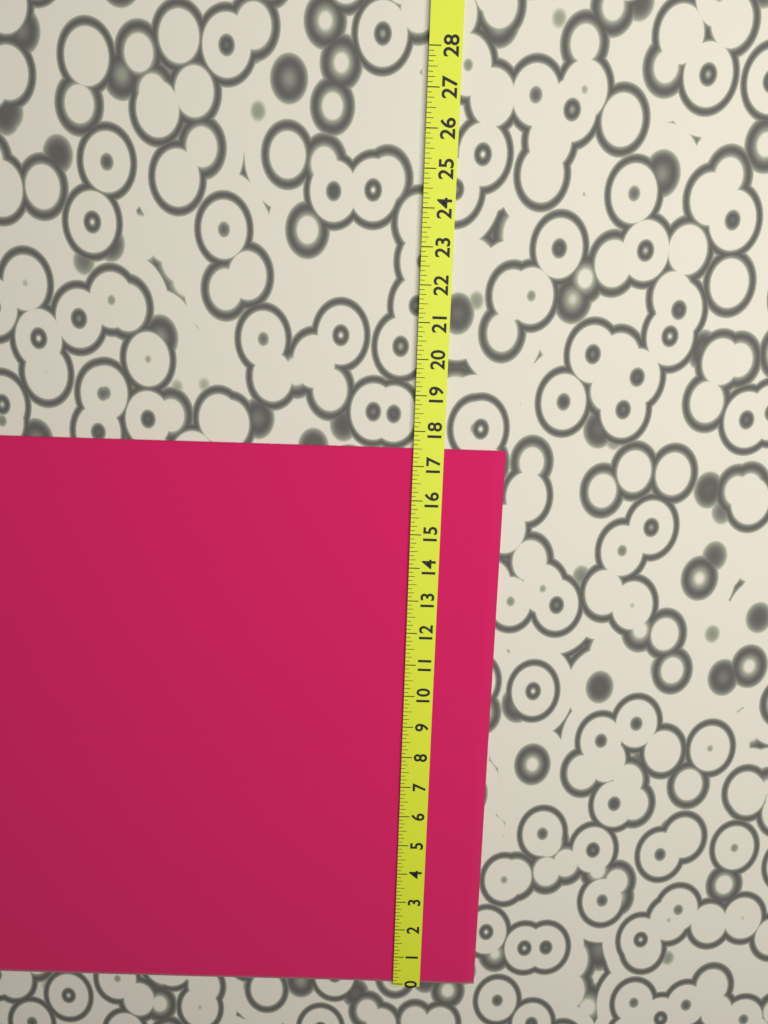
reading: 17.500 (no unit)
